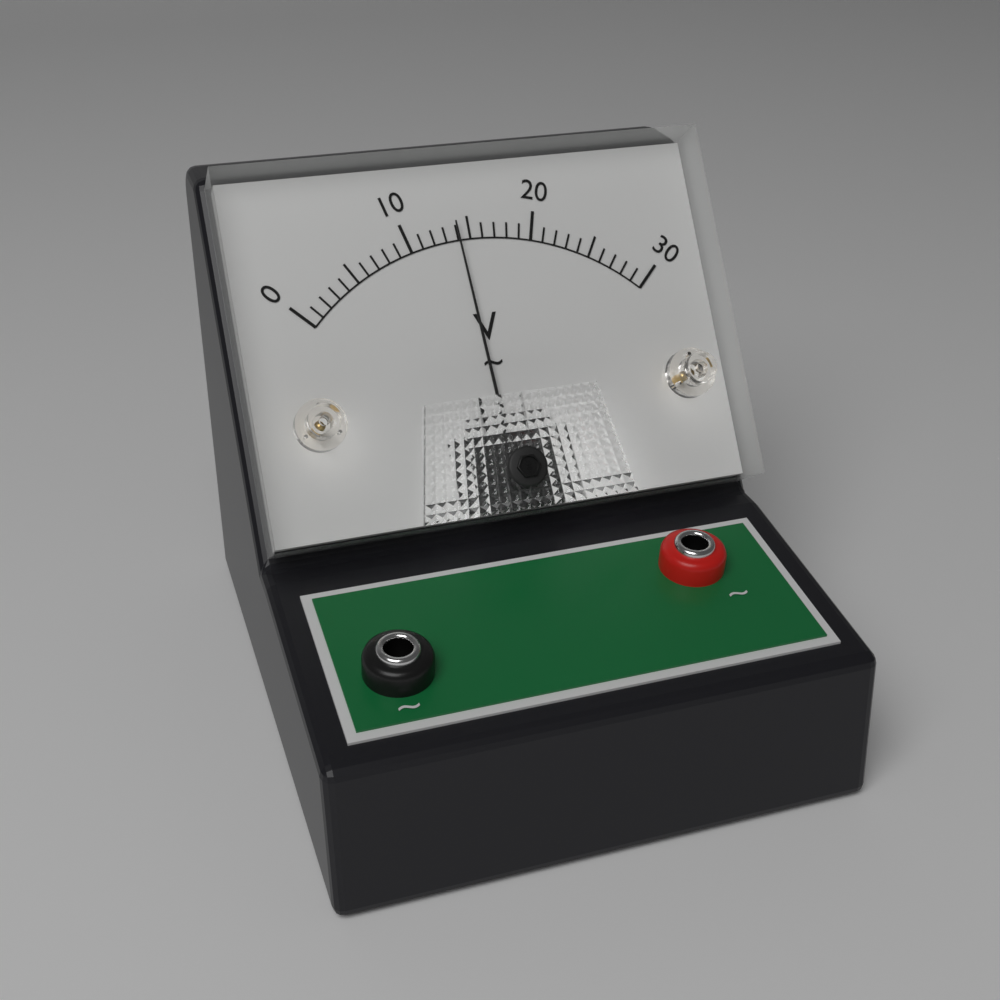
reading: 14 V
